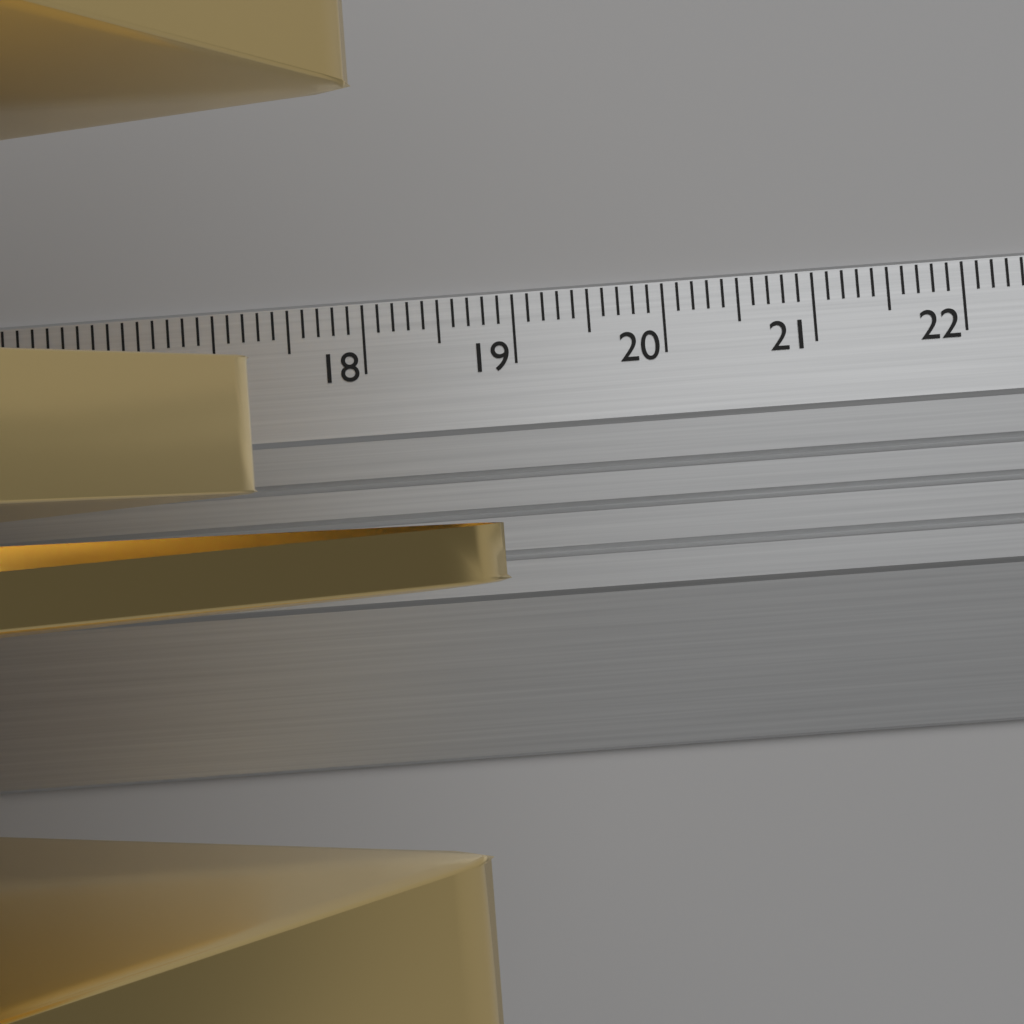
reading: 18.9 cm
